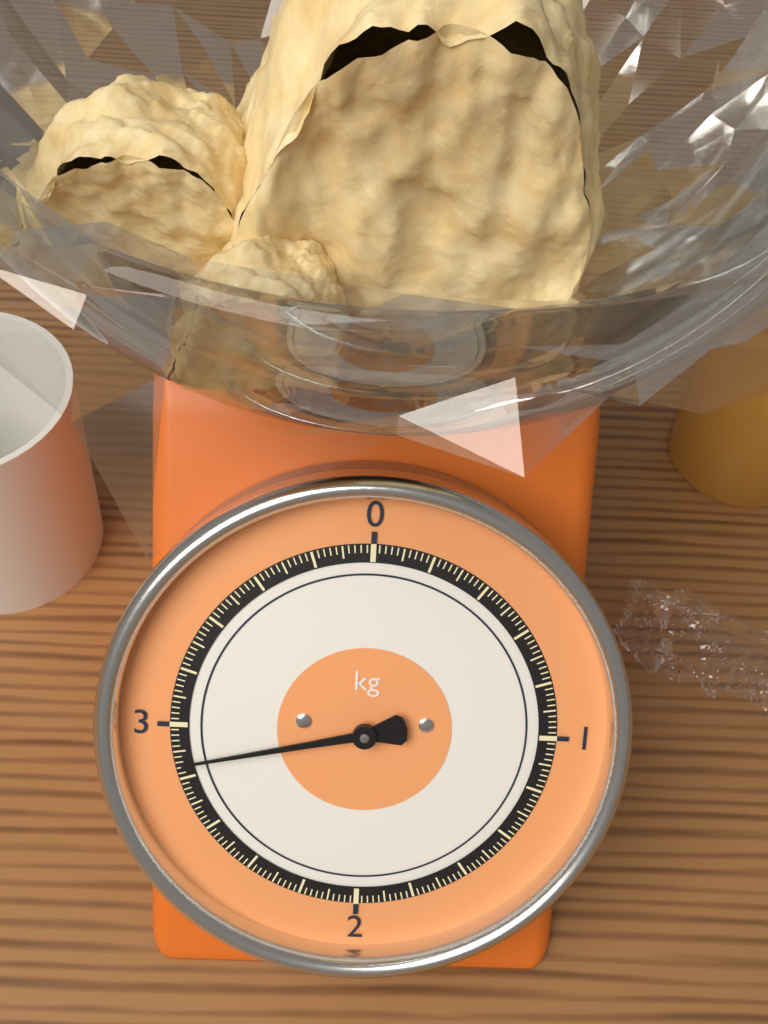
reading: 2.86 kg
